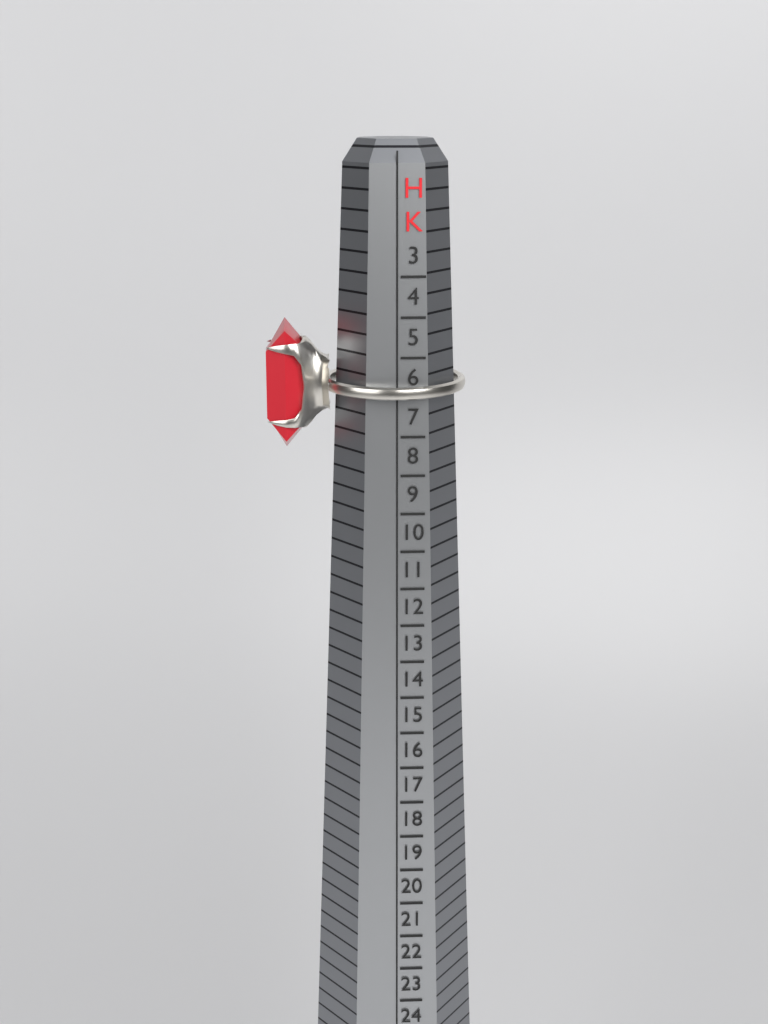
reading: 6 HK
